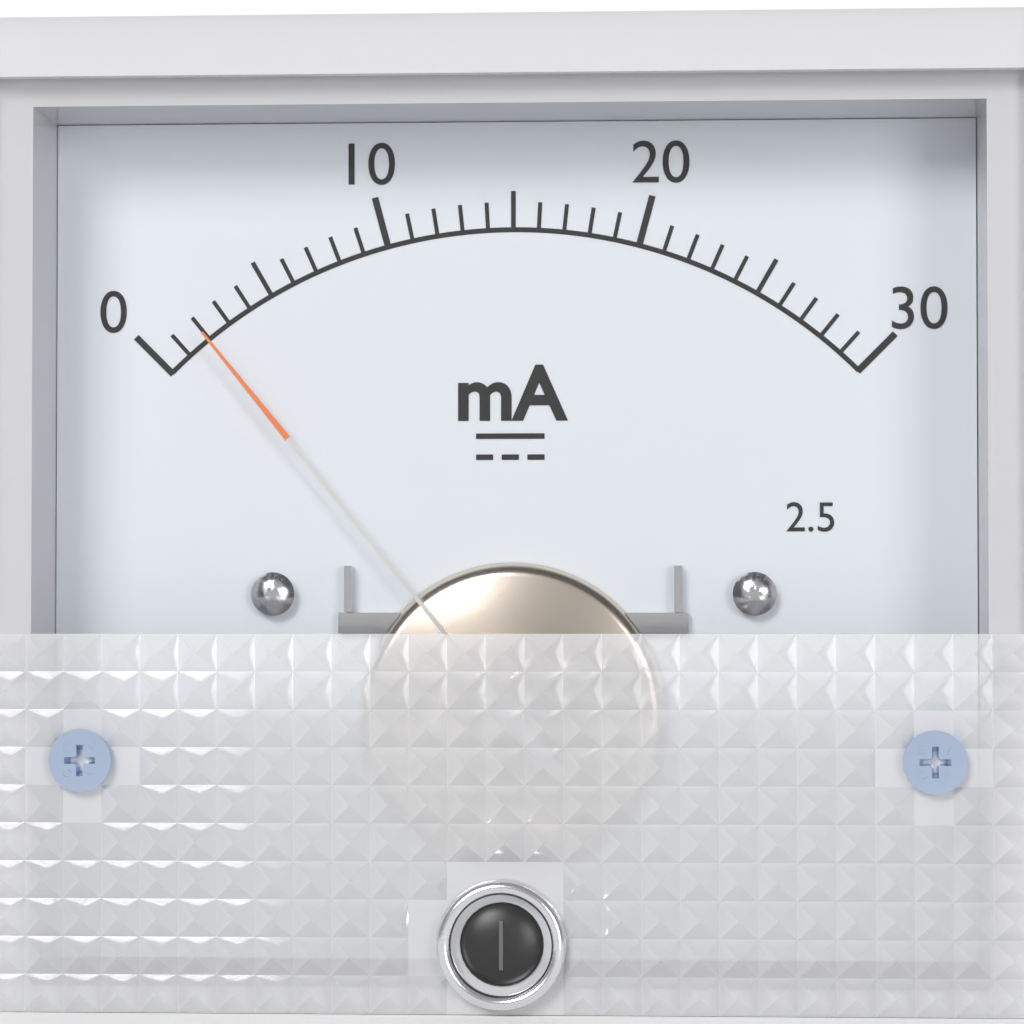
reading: 2 mA
